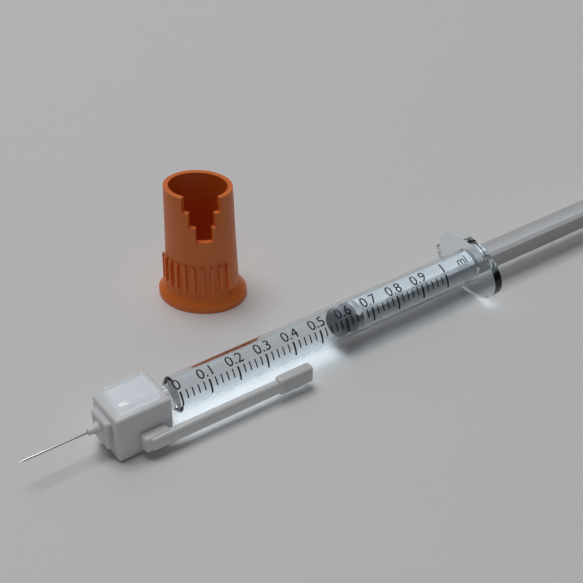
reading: 0.58 ml
